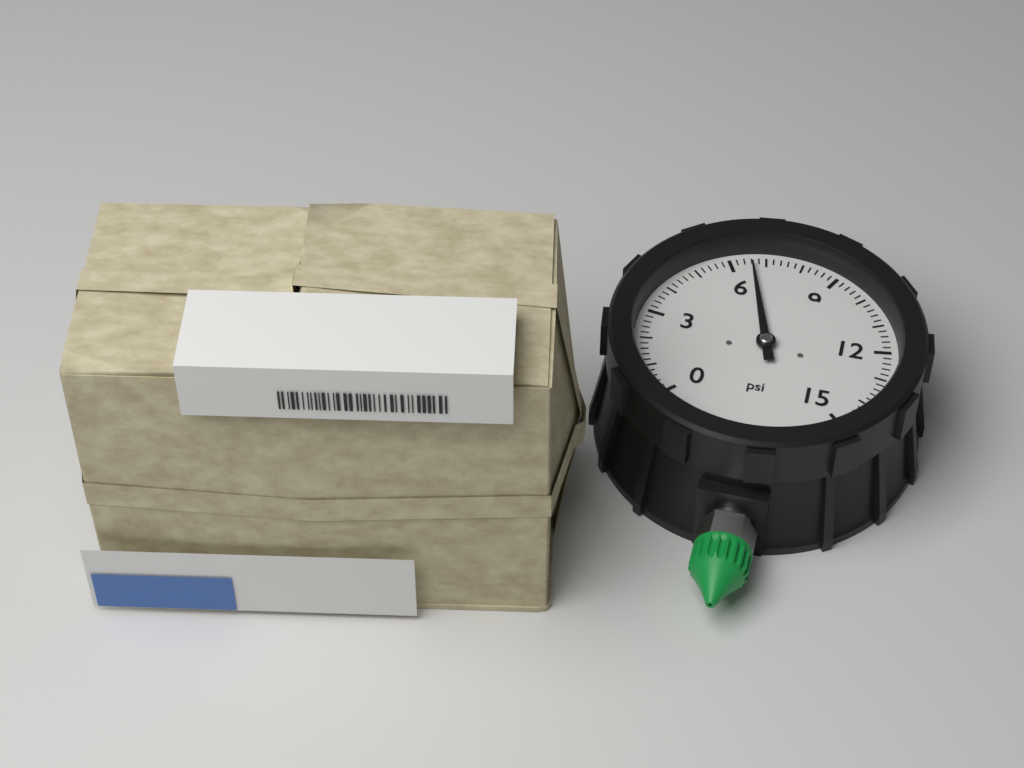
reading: 6.6 psi
